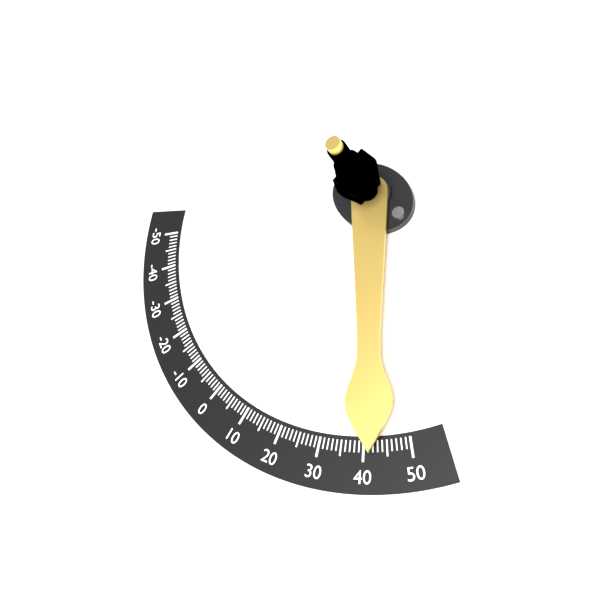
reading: 42 (no unit)
